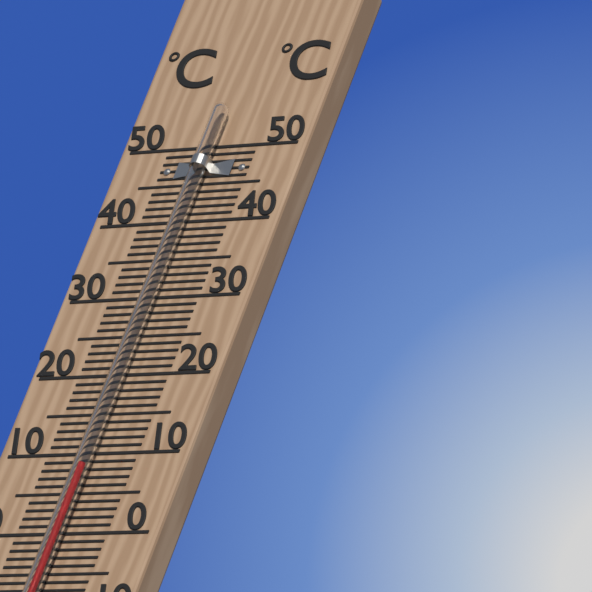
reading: 8 °C
